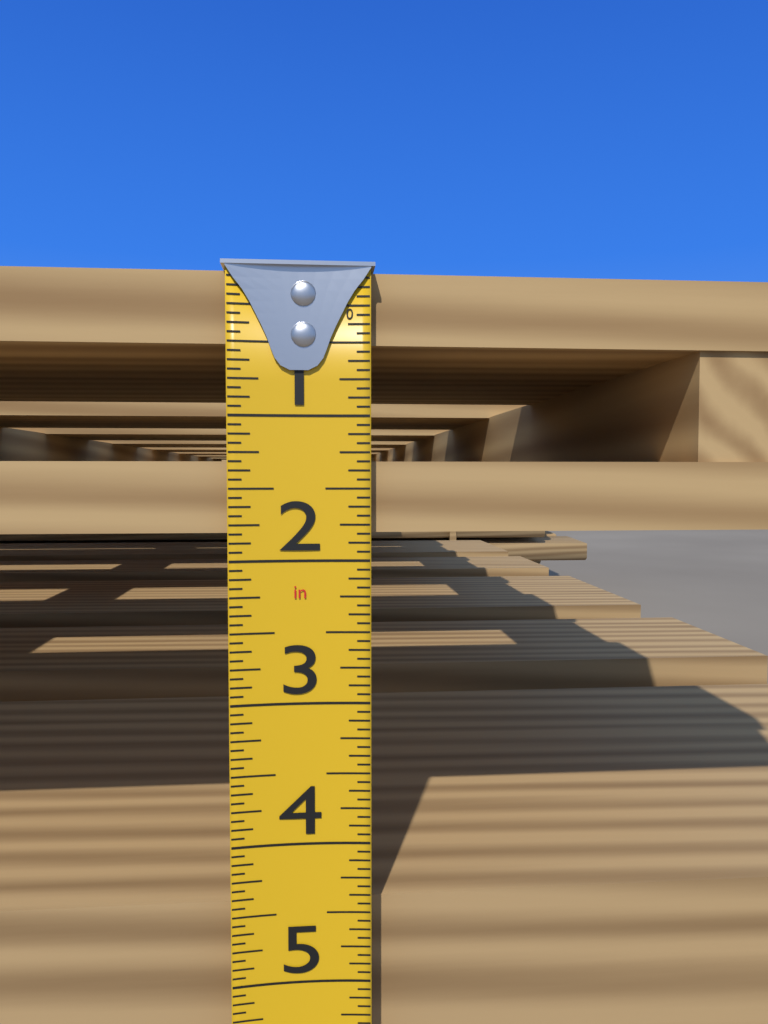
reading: 1.8125 in
